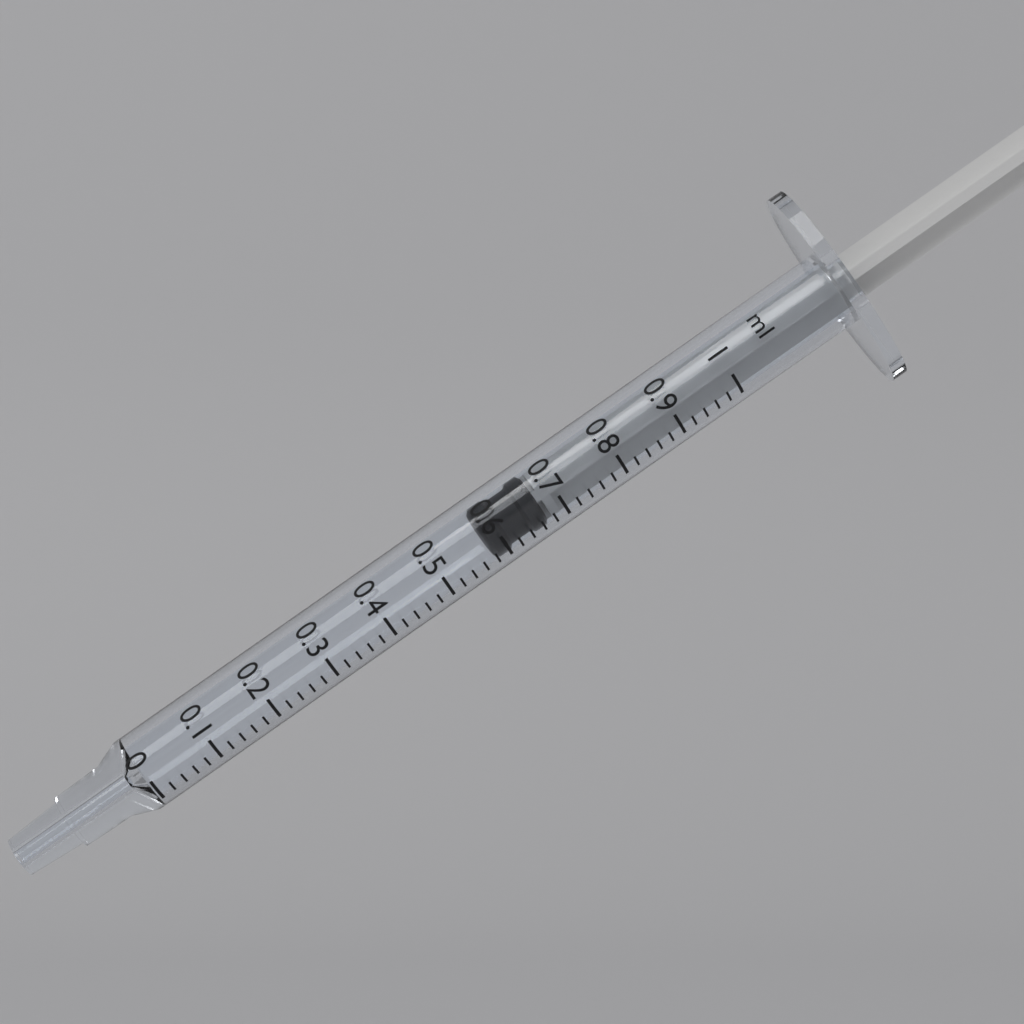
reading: 0.58 ml
